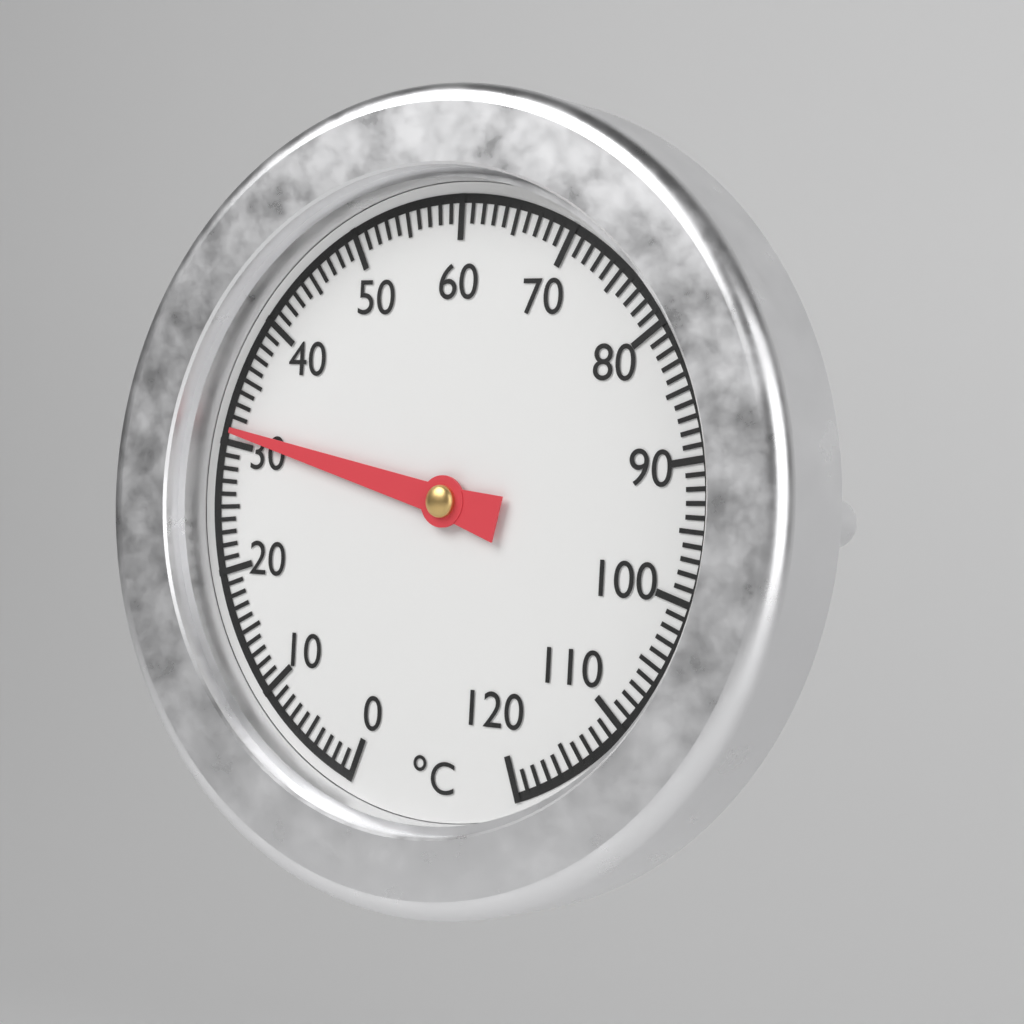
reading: 31 °C
